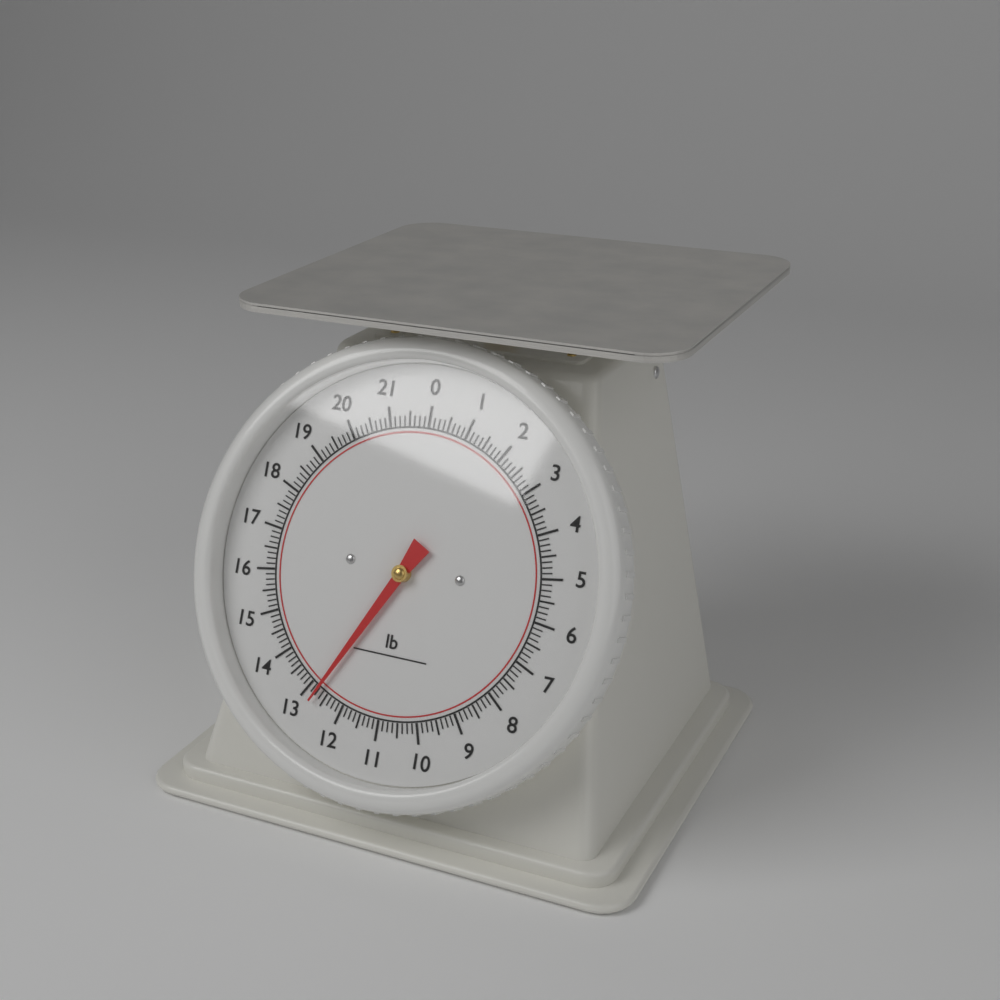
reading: 12.750 lb
